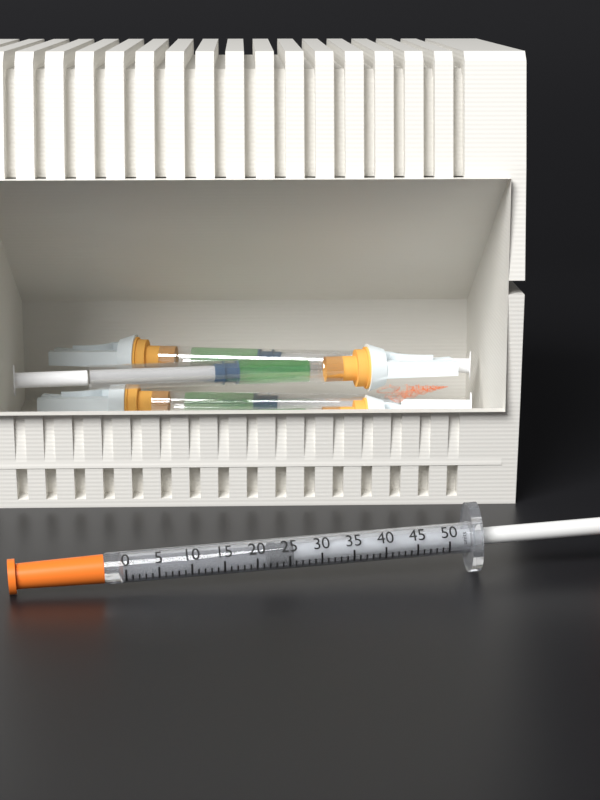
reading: 22 units
